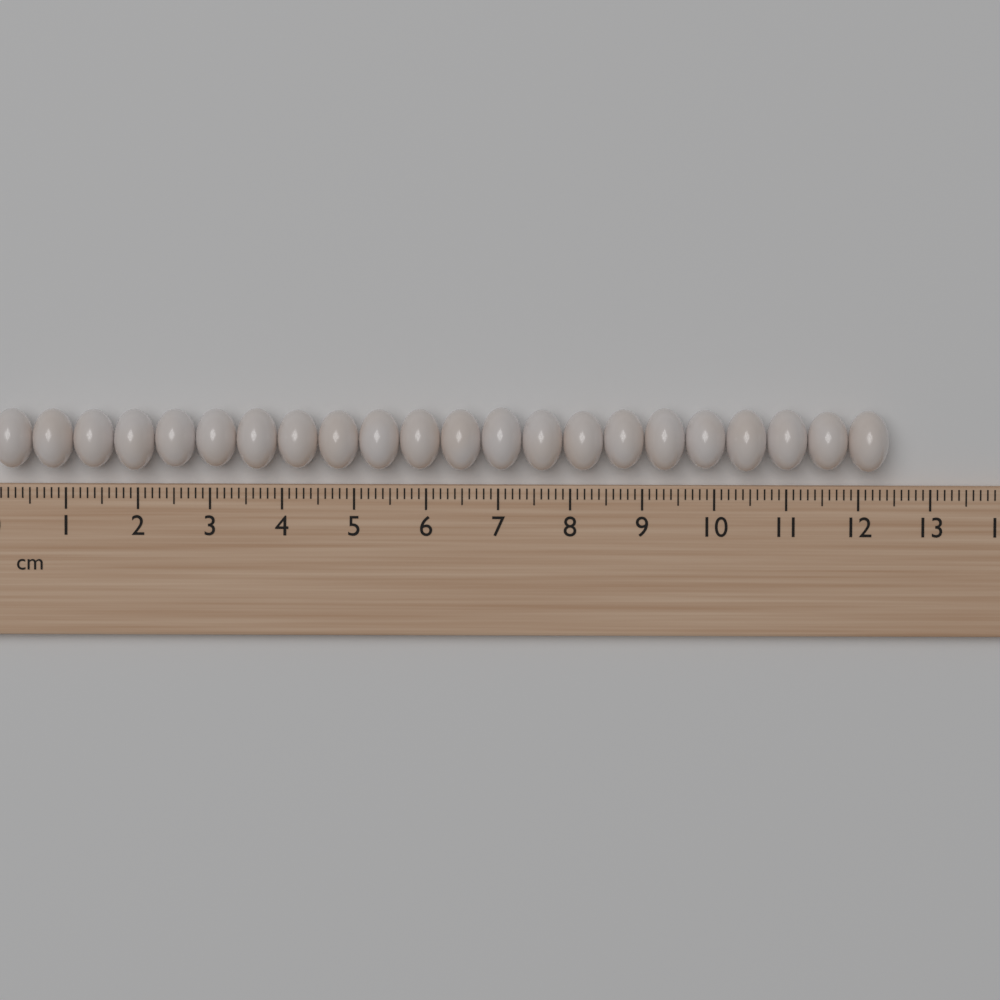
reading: 12.4 cm
